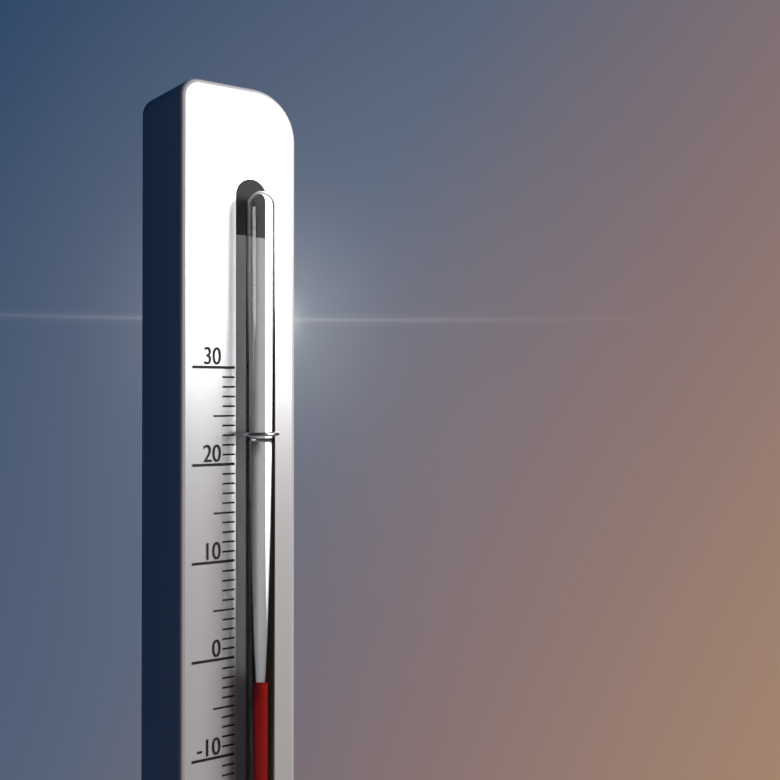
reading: -2 (no unit)
